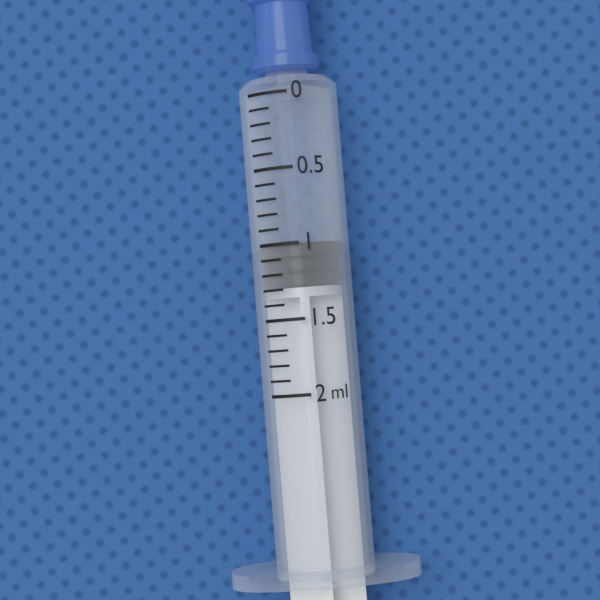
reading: 1.0 ml
